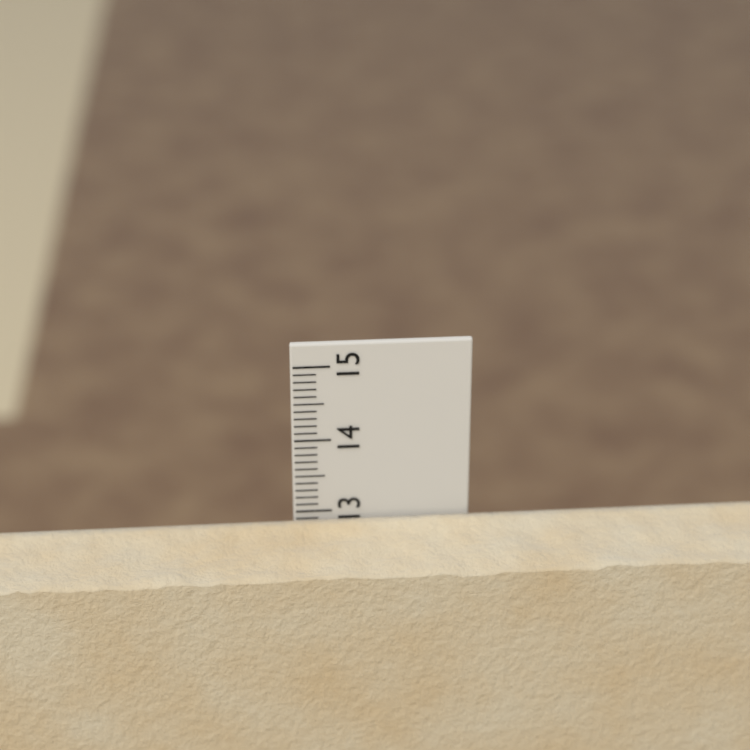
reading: 12.9 cm
